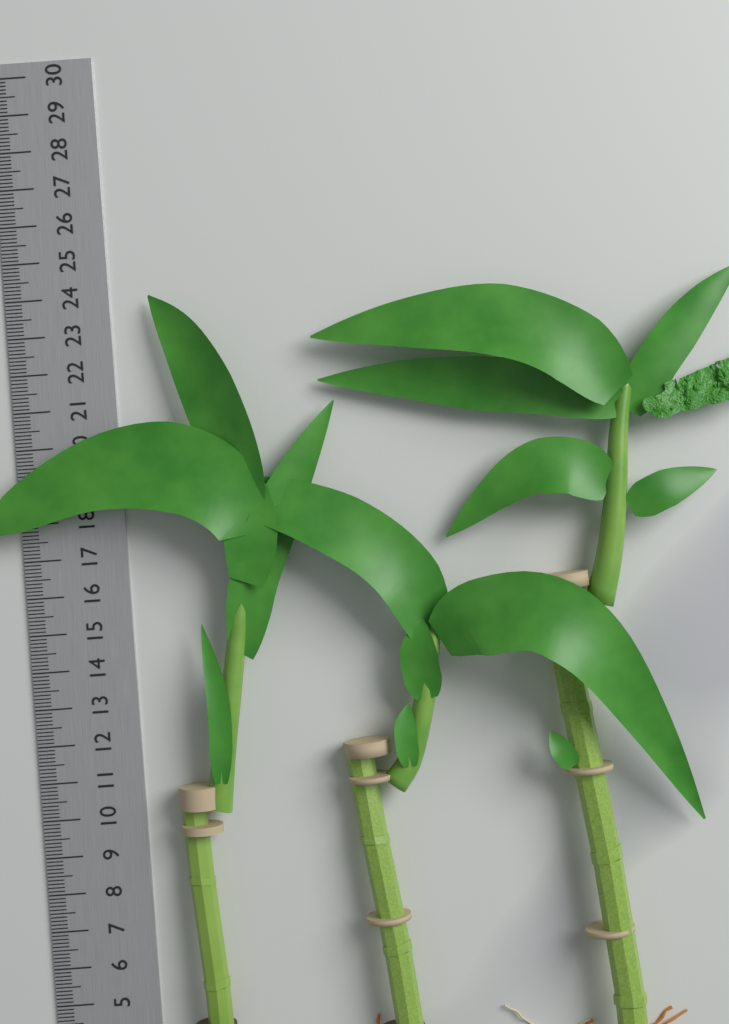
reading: 23.9 cm
